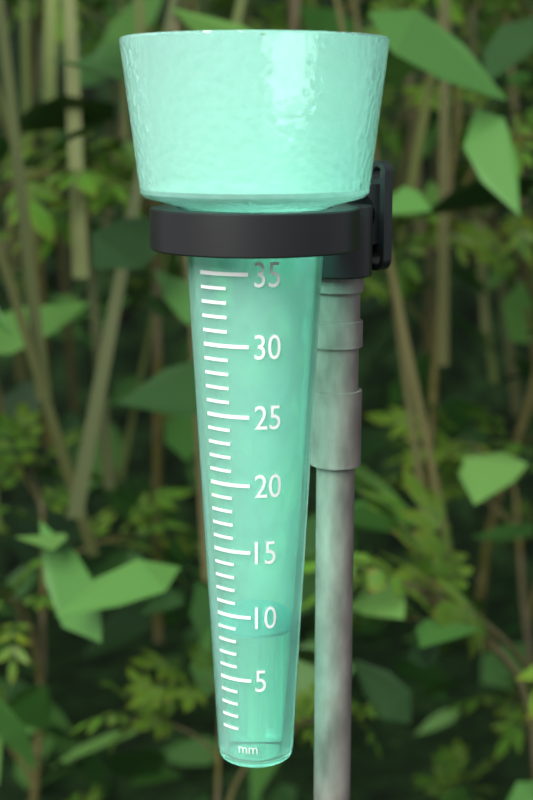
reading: 8.5 mm
